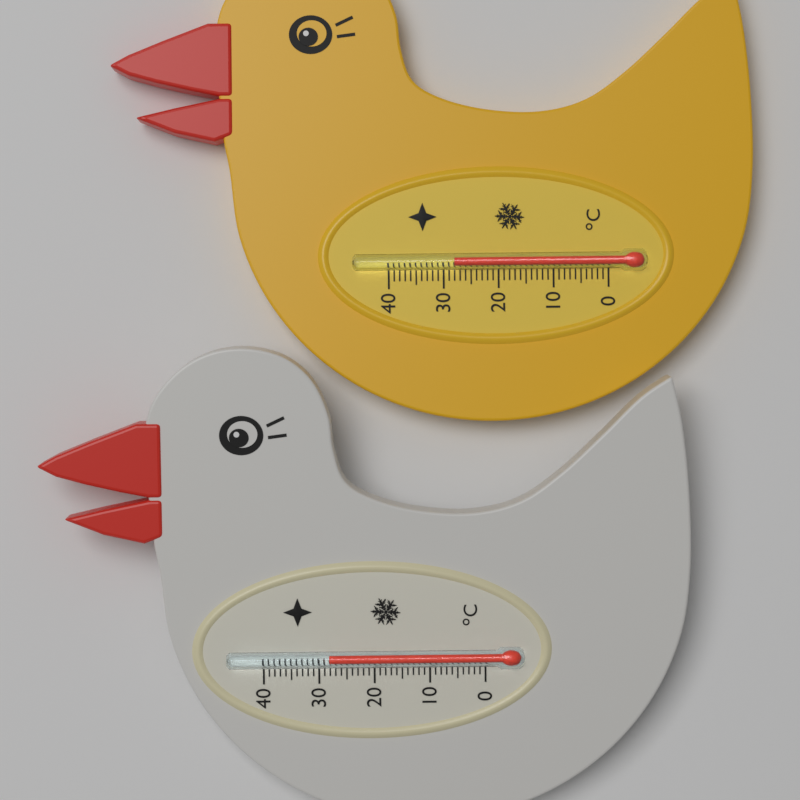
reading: 28 °C
